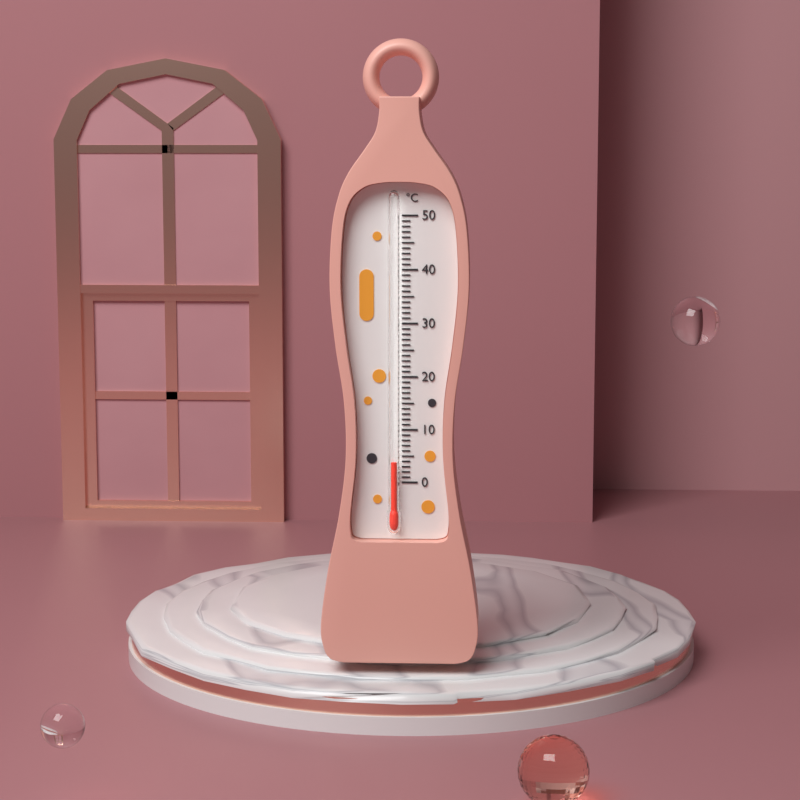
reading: 4 °C
